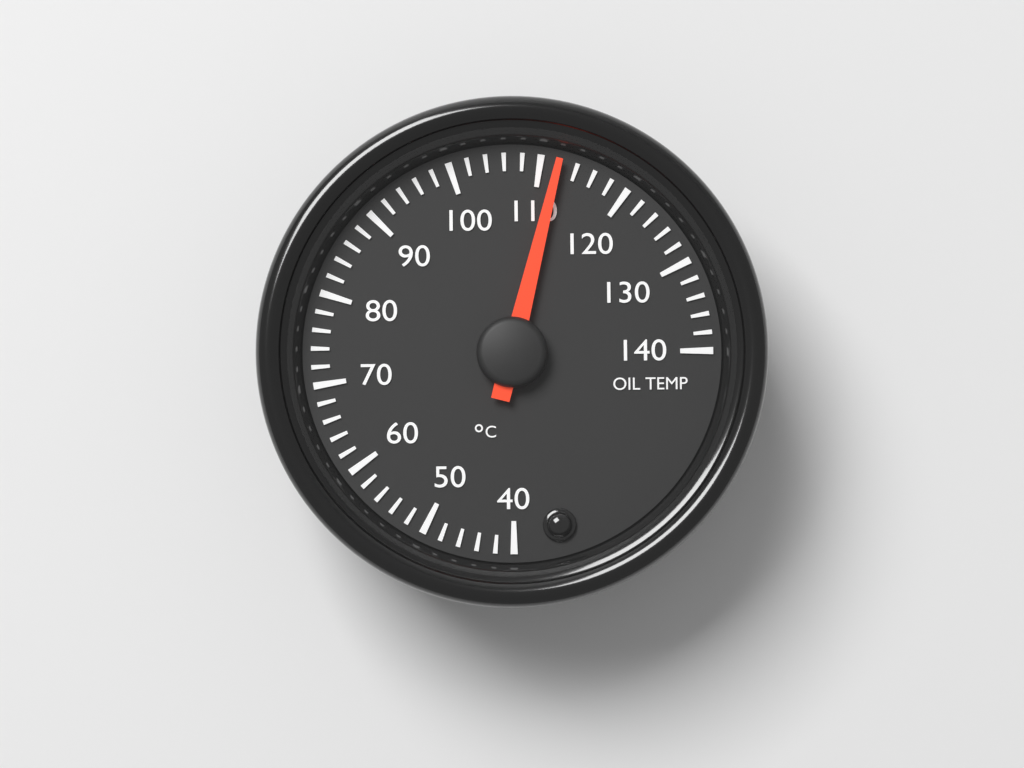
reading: 112 °C
